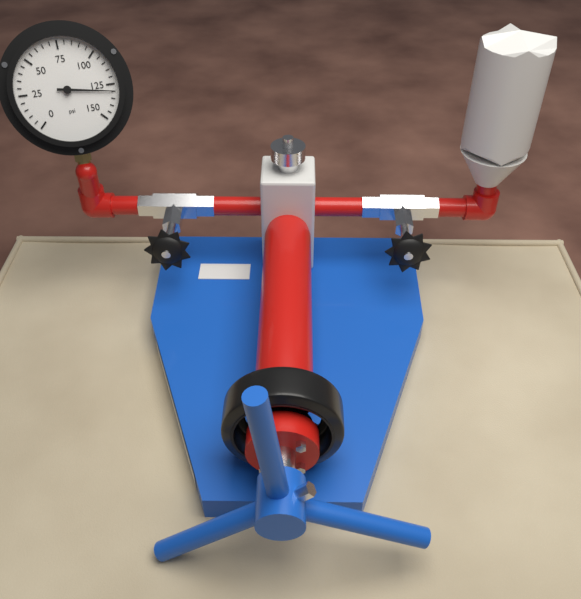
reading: 130 psi
